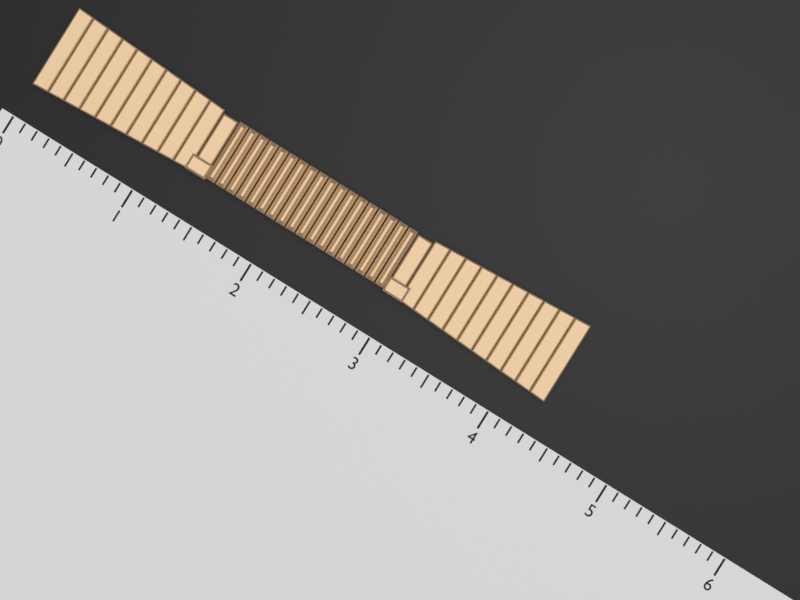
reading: 4.3 (no unit)
